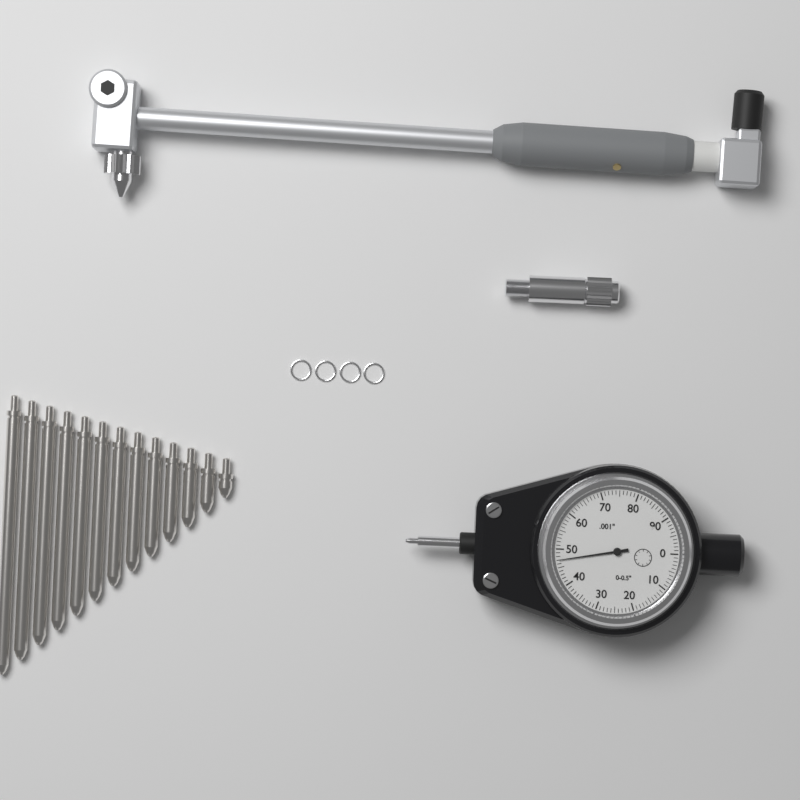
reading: 0.047 in
